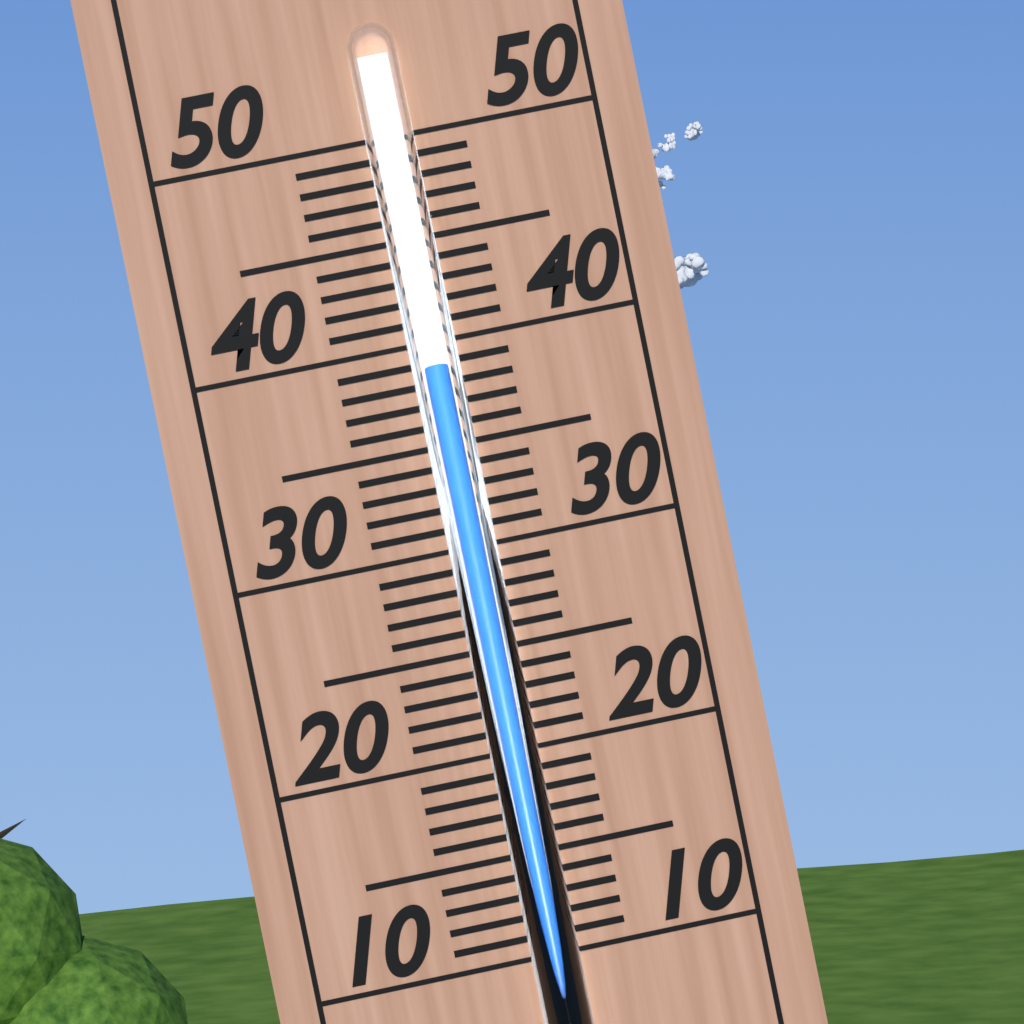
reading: 39 (no unit)
